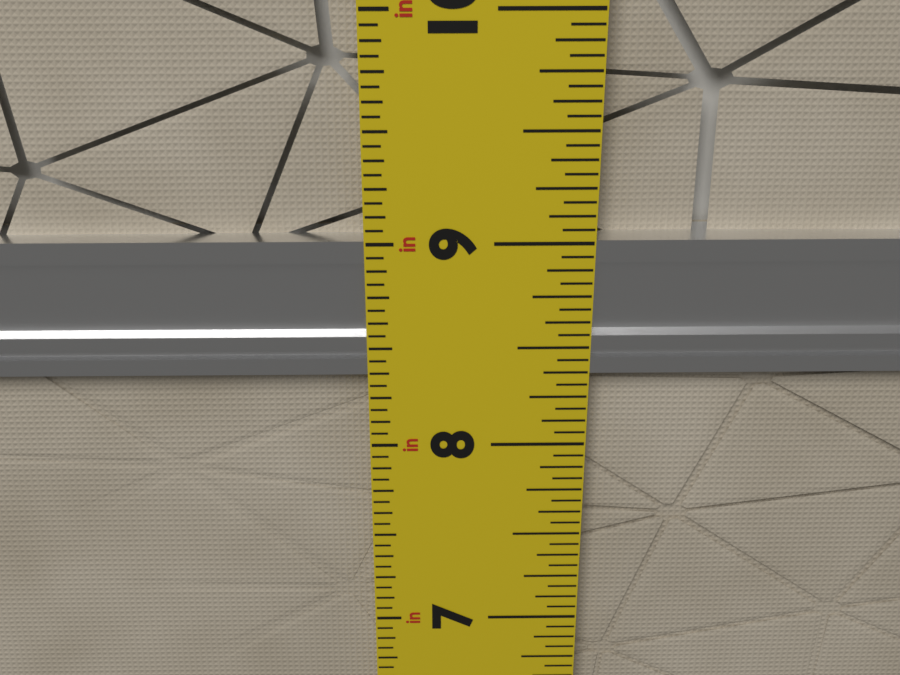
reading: 9.0000 in
